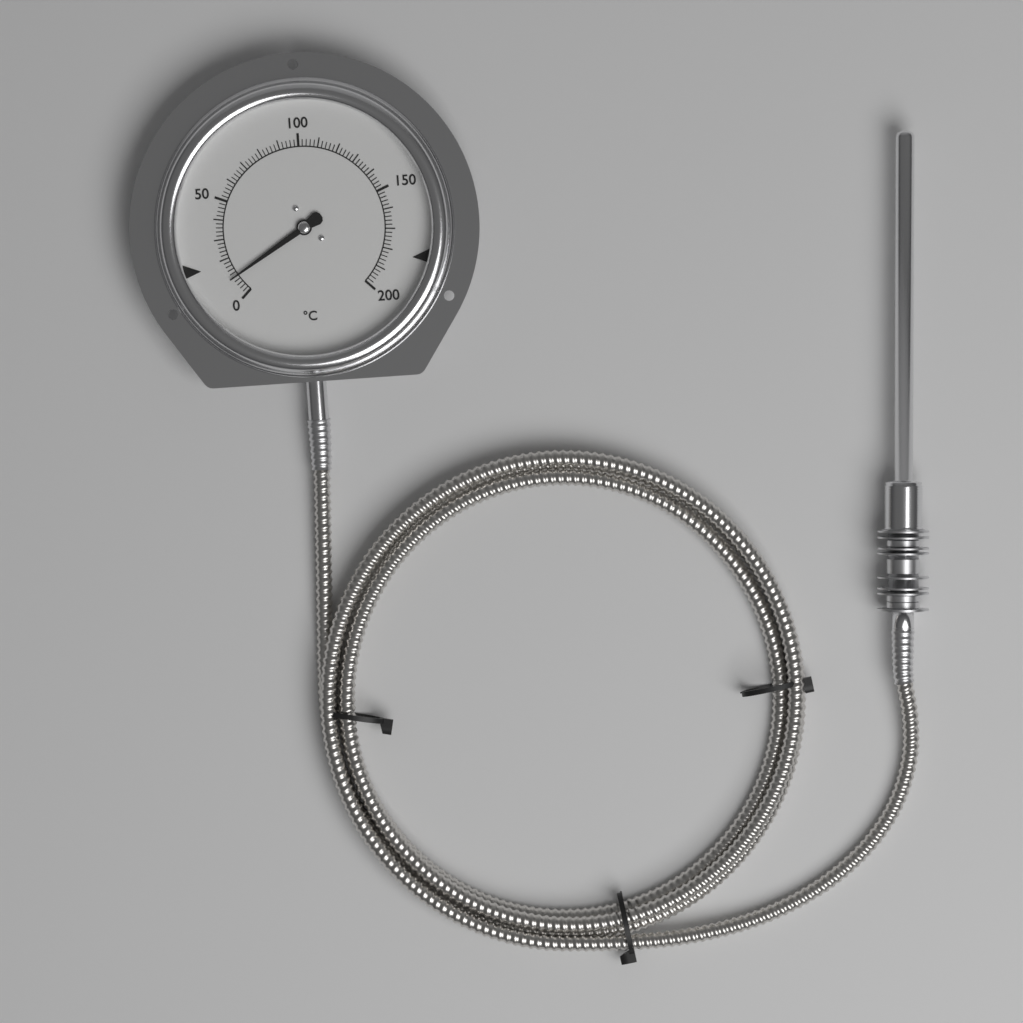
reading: 10 °C
